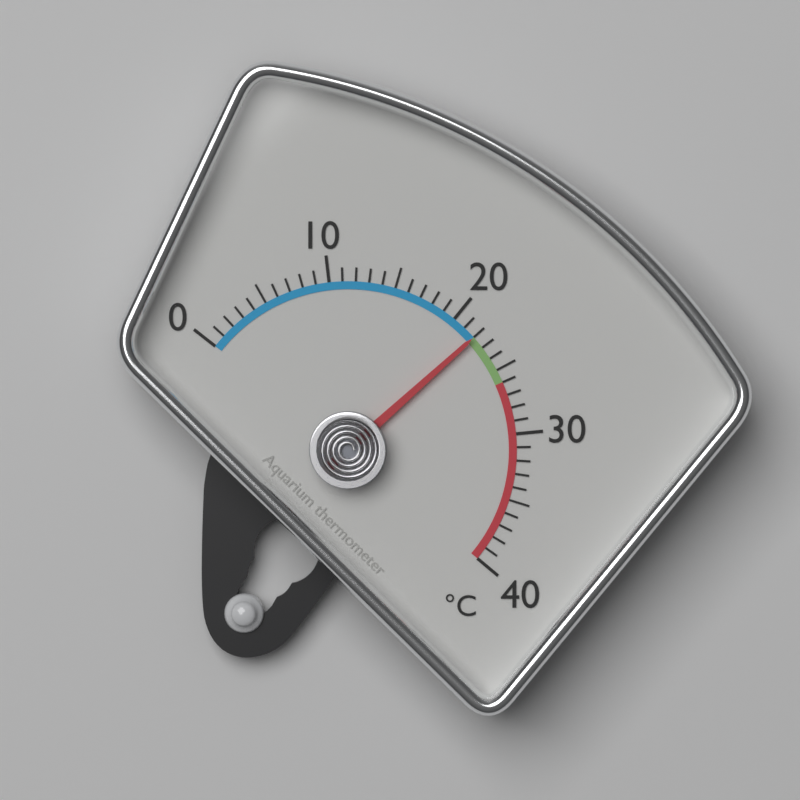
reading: 22 °C
